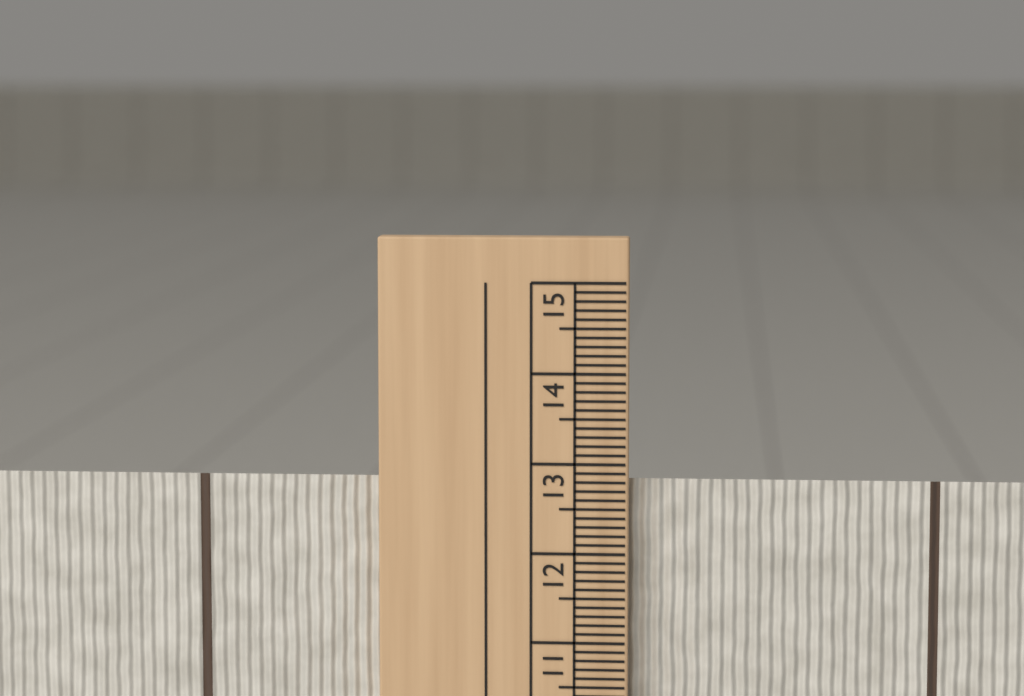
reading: 12.8 cm
